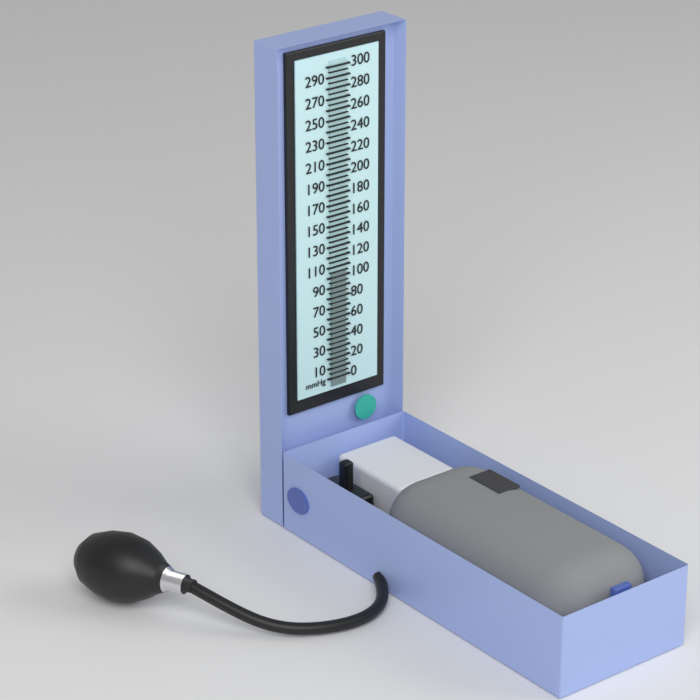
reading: 105 mmHg
